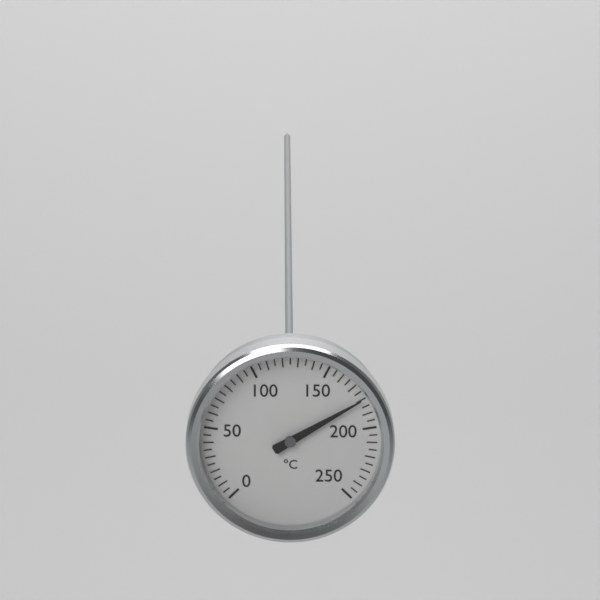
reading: 180 °C
